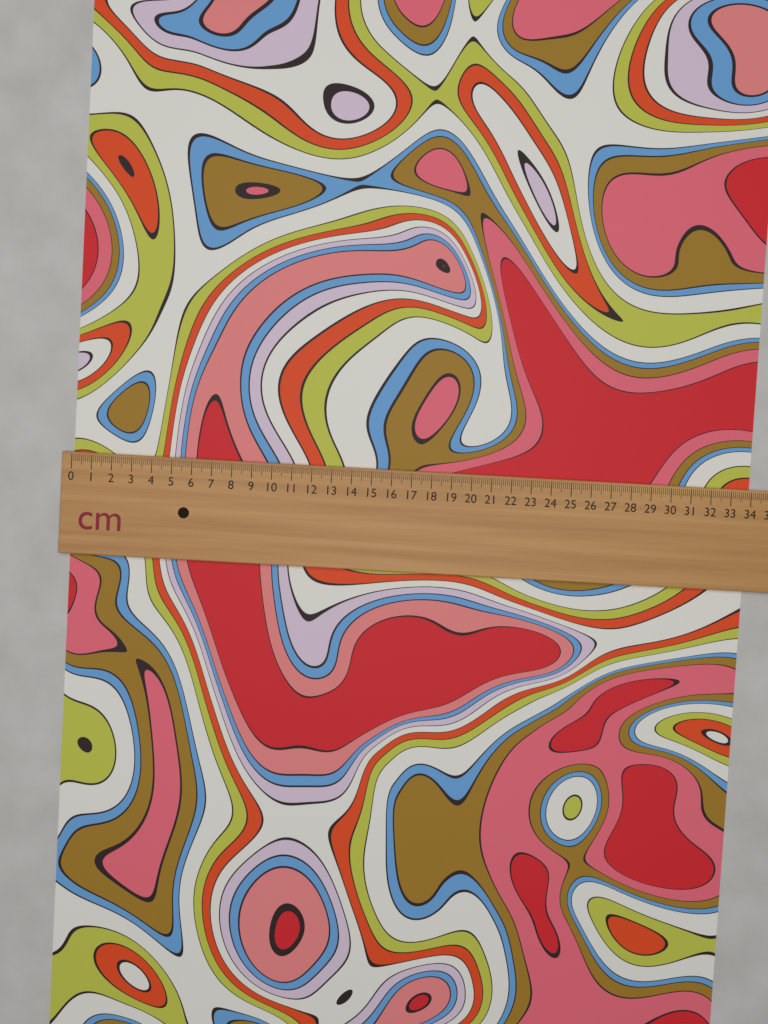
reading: 34.0 cm
